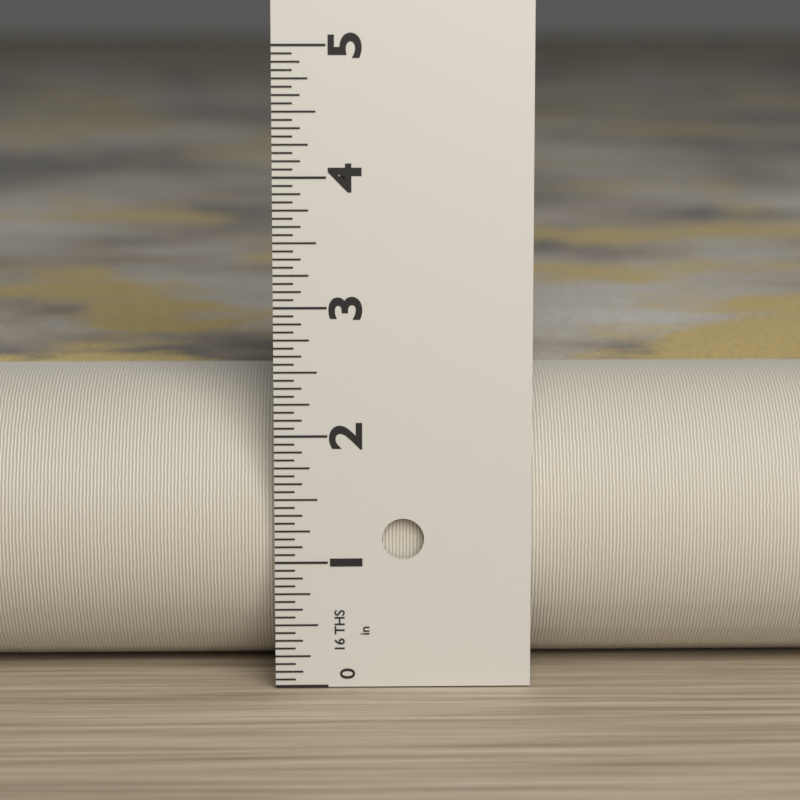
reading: 2.3750 in
